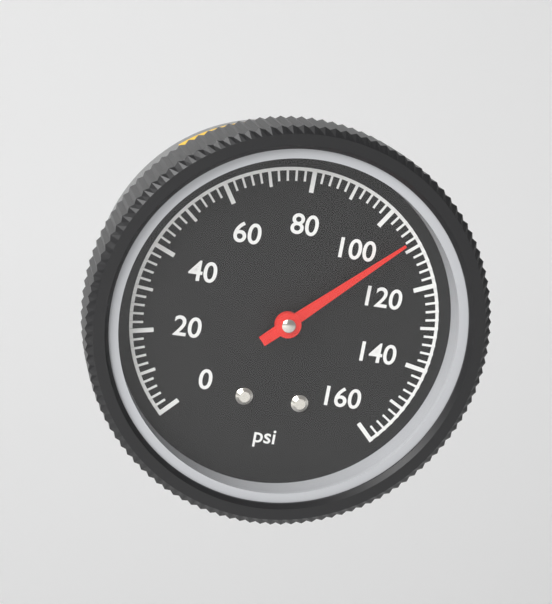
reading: 108 psi
